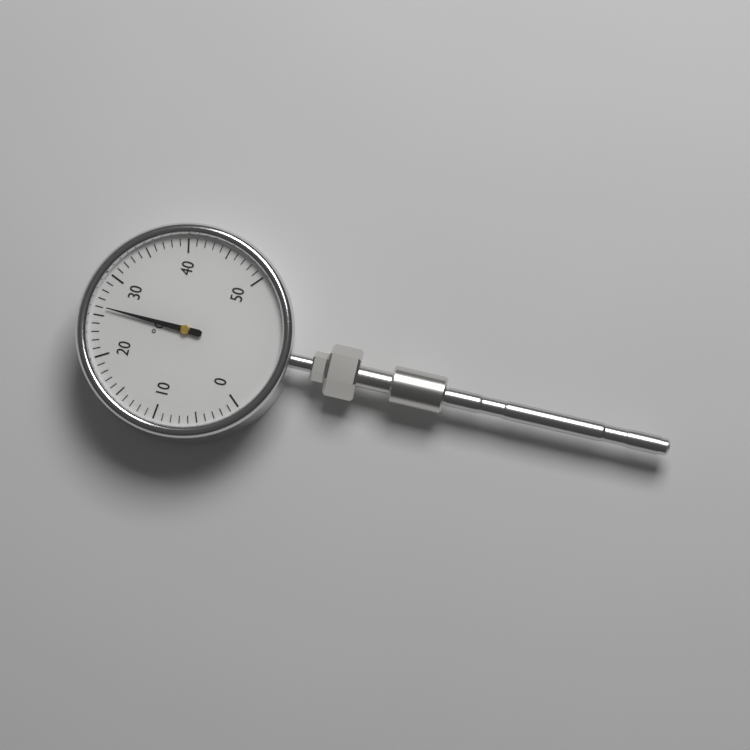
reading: 26 °C
